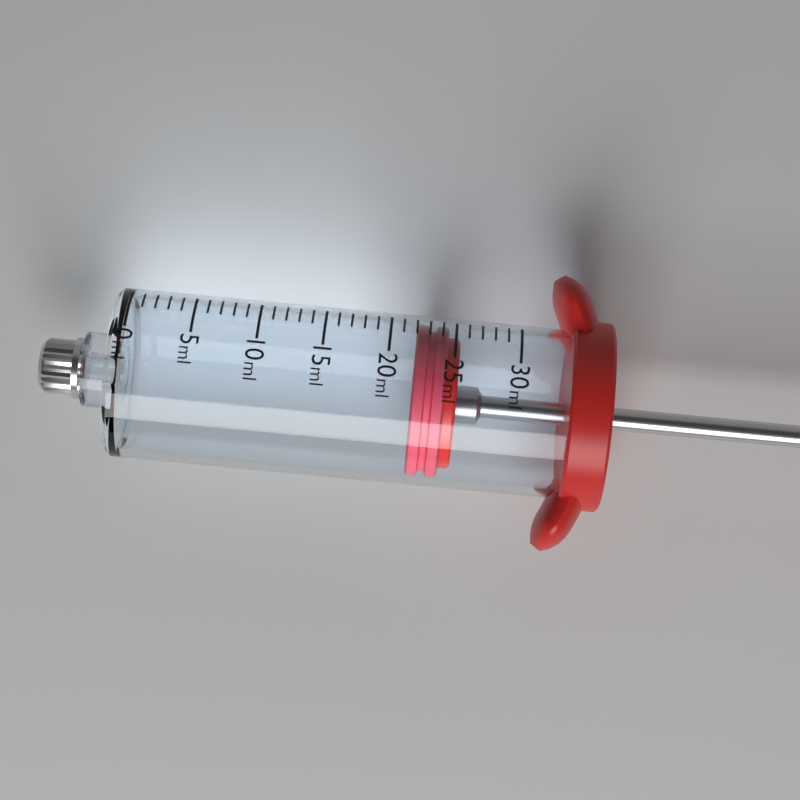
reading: 22 ml
